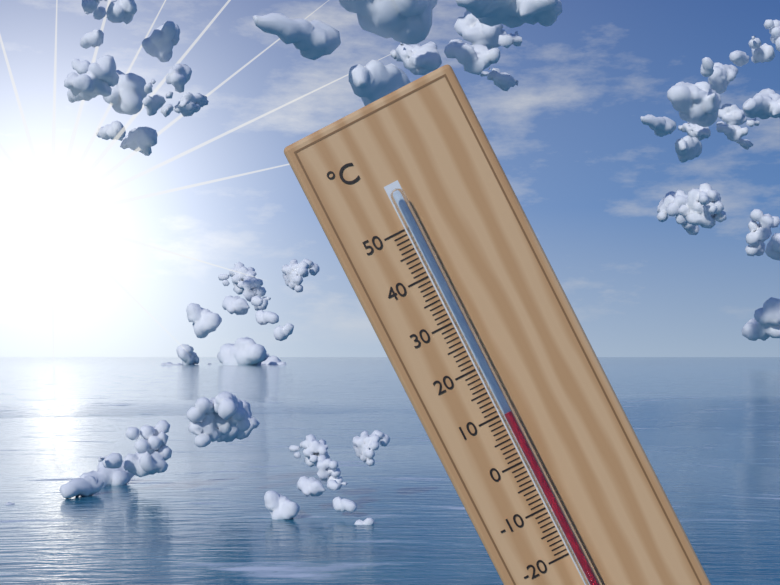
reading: 10 °C
